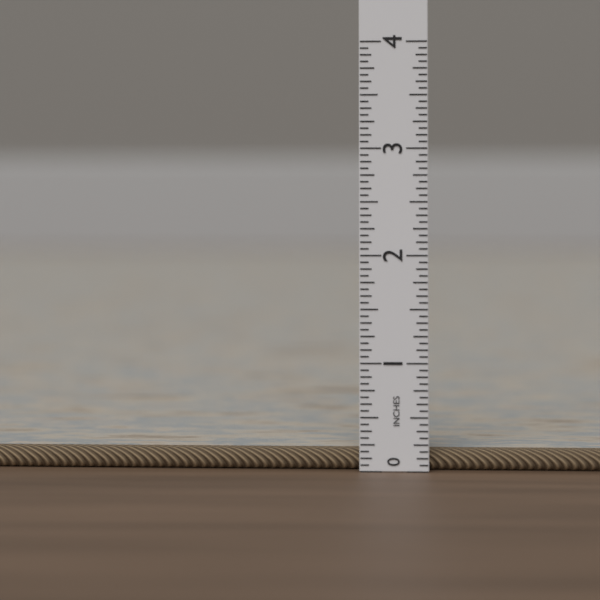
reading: 0.1875 in
